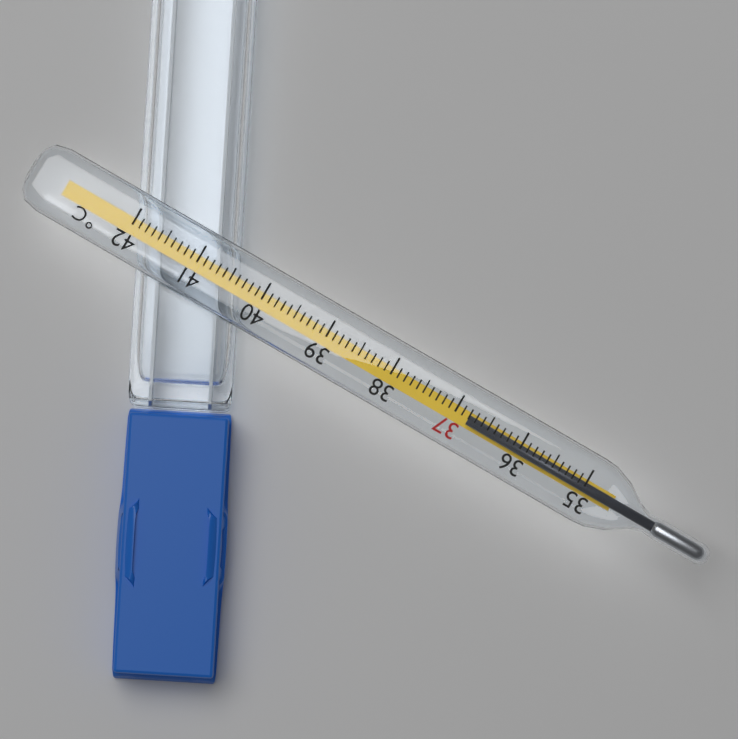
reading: 36.8 °C
